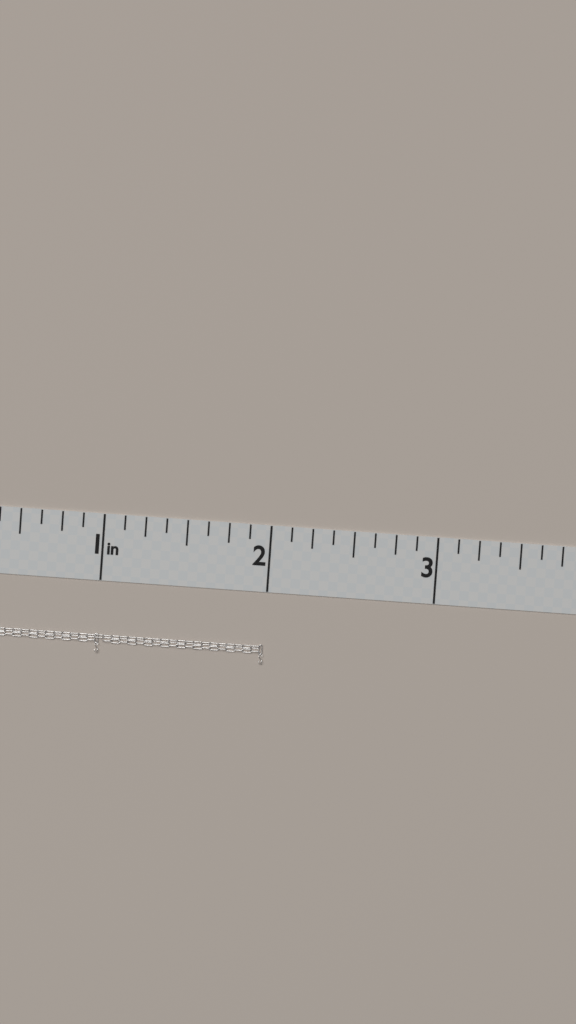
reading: 2.000 in
